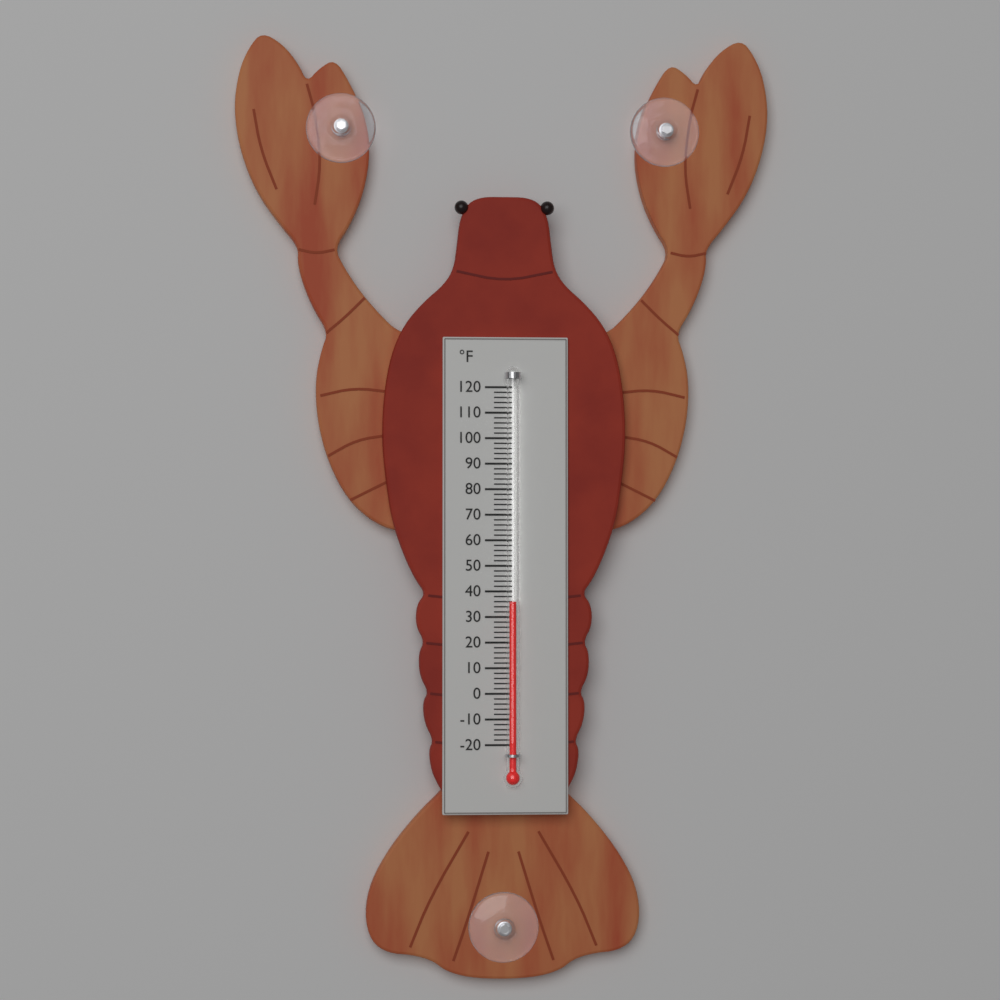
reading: 36 °F
